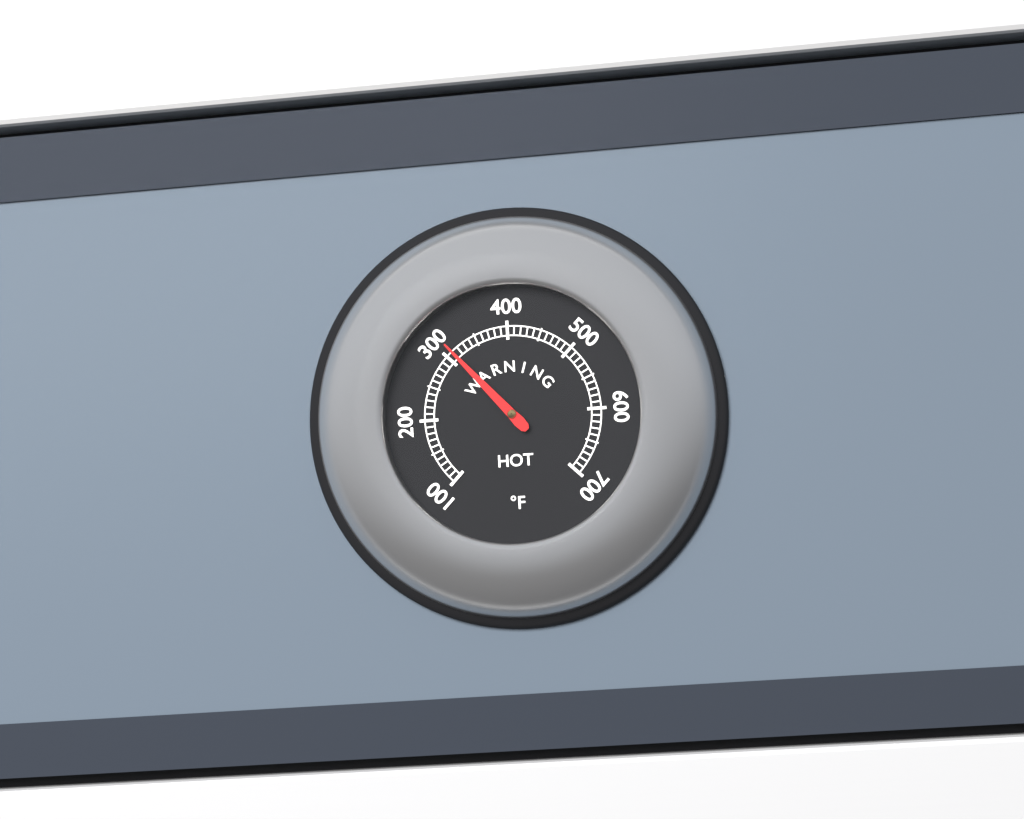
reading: 310 °F
